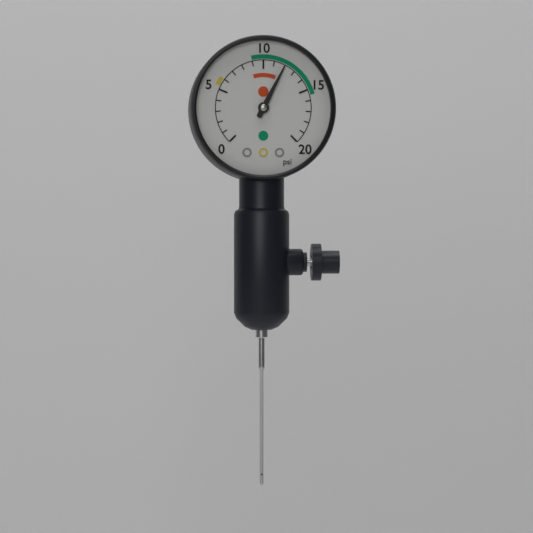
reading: 12 psi
